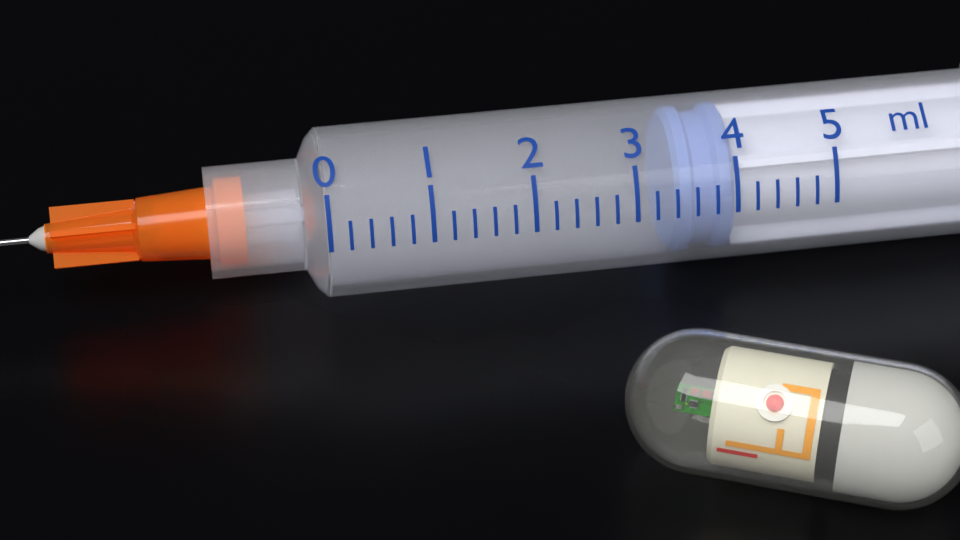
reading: 3.4 ml
